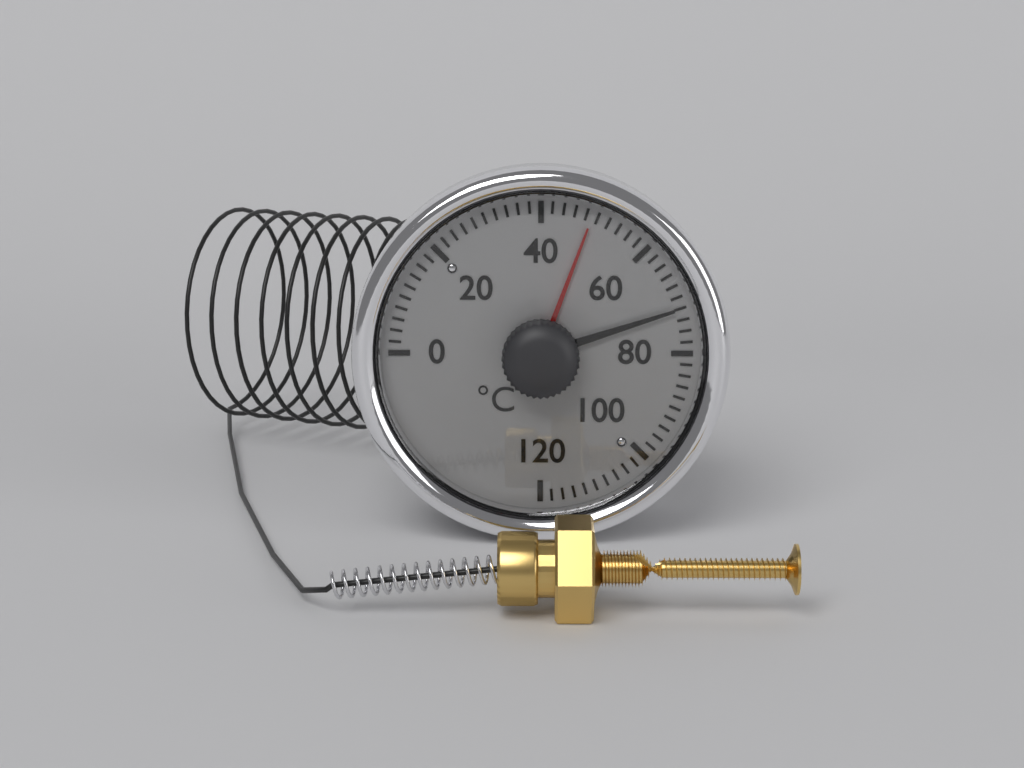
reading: 72 °C
